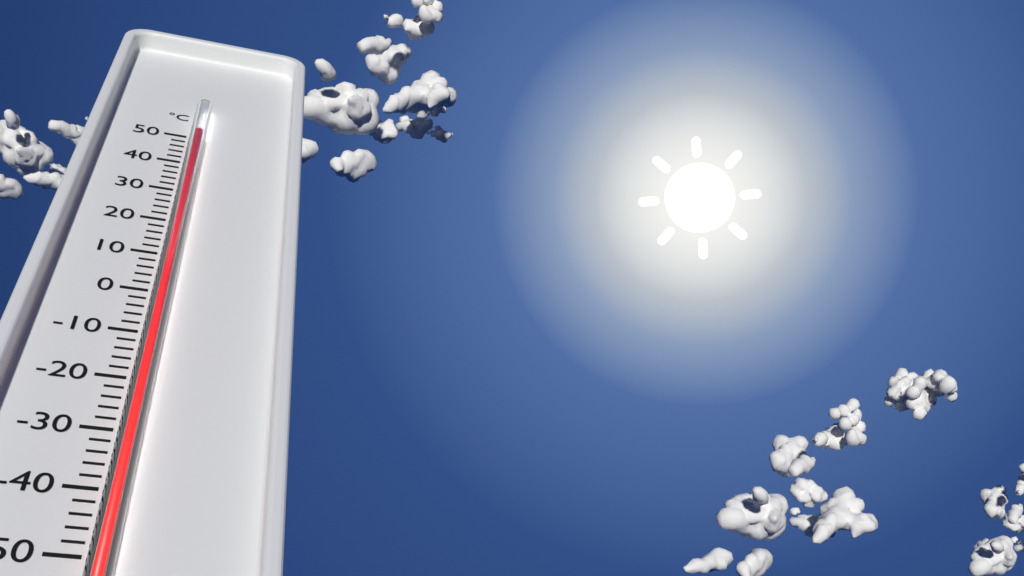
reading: 48 °C
